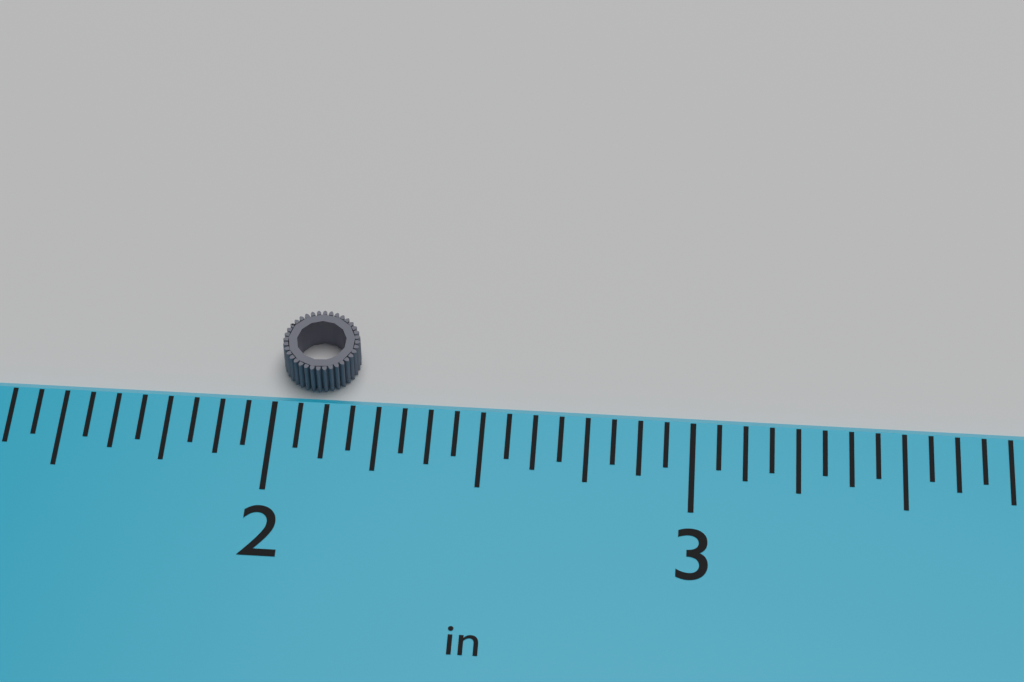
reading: 2.1875 in
